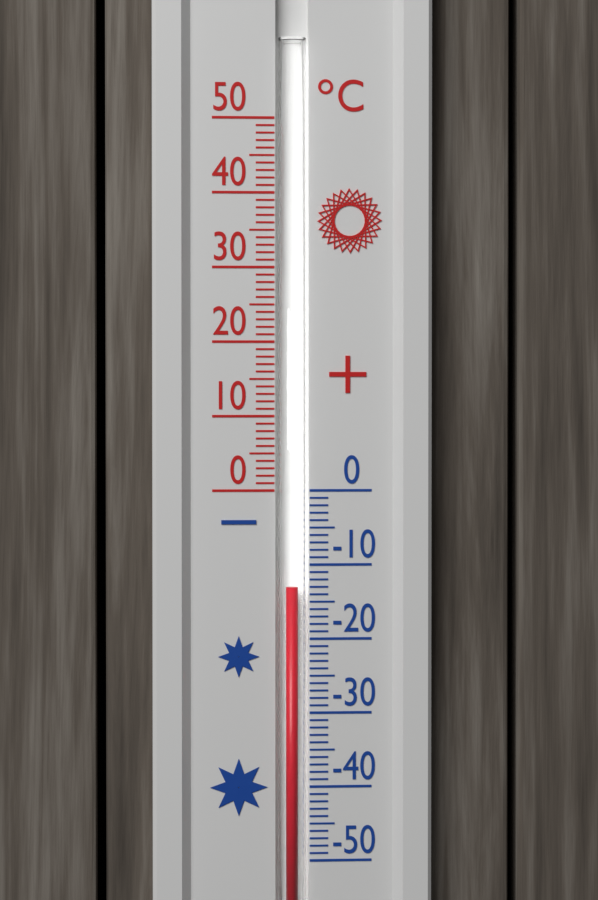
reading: -13 °C
